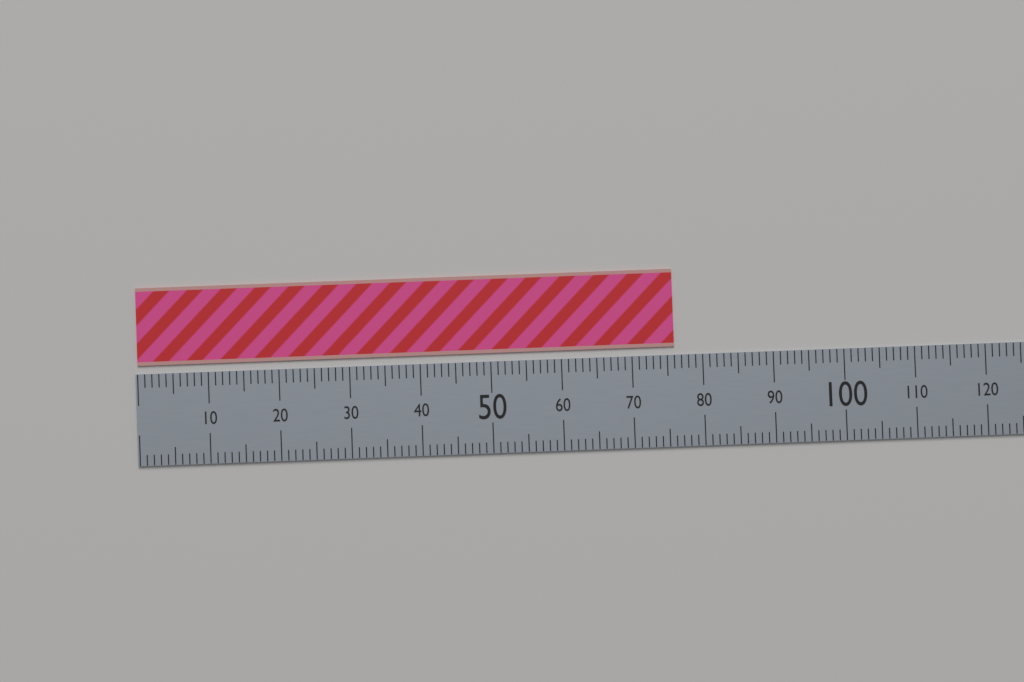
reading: 76 (no unit)
